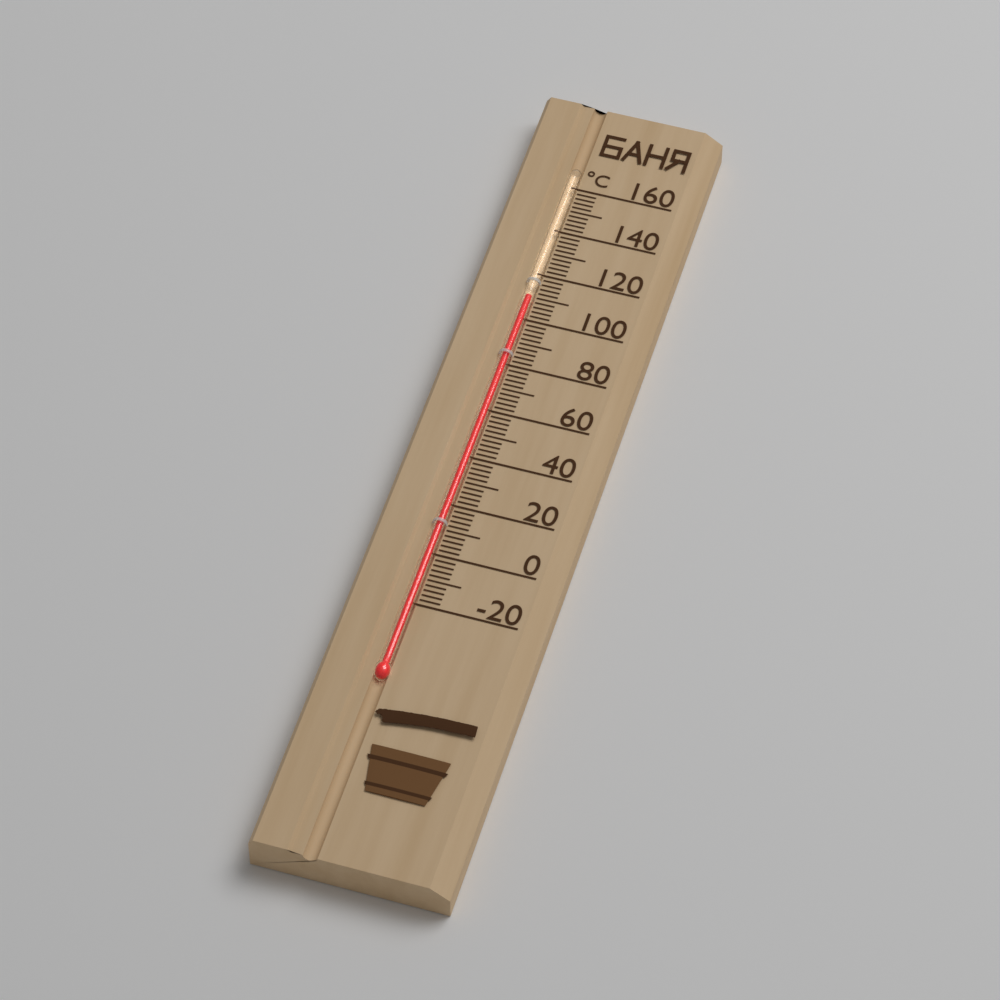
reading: 110 °C
